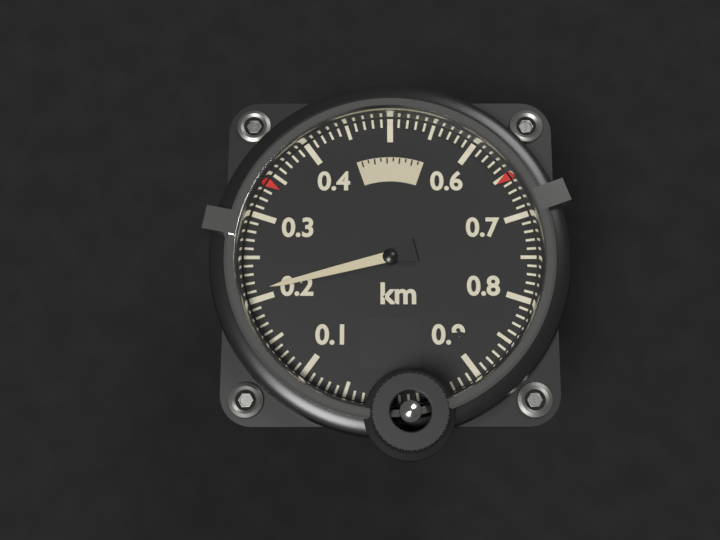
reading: 0.21 km
